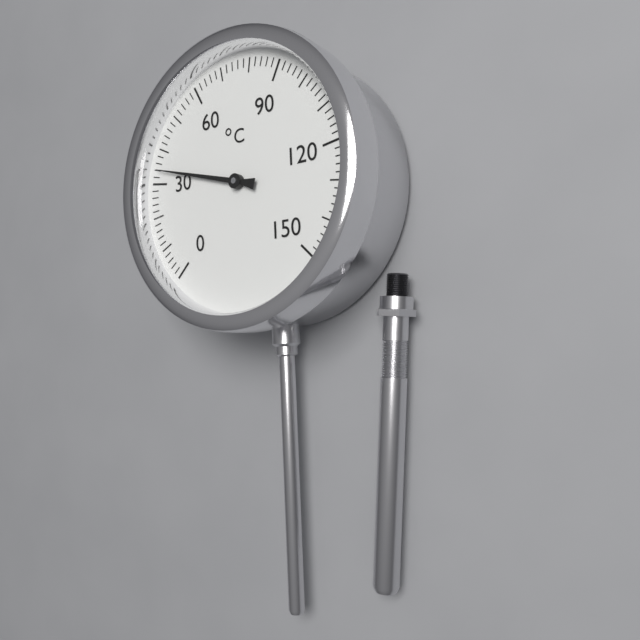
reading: 34 °C
